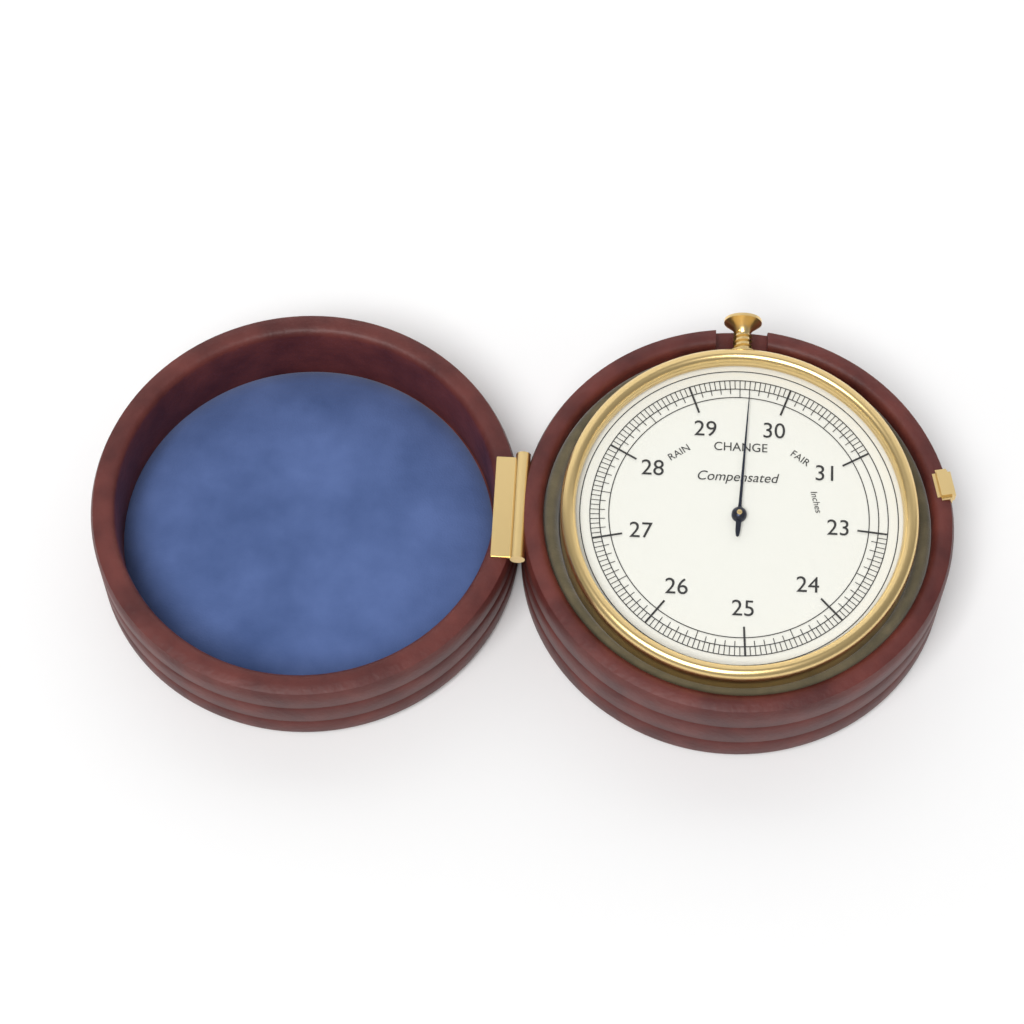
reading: 29.60 inches
